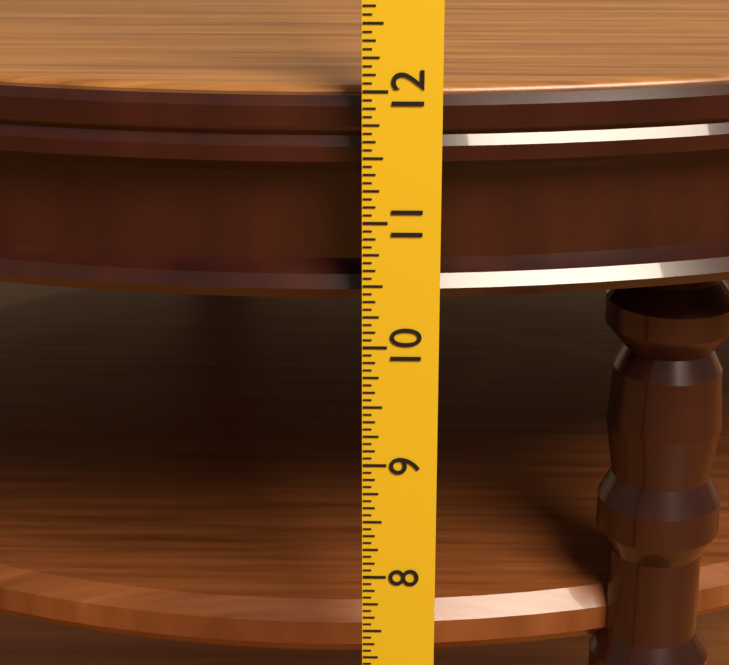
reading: 11.9375 in
